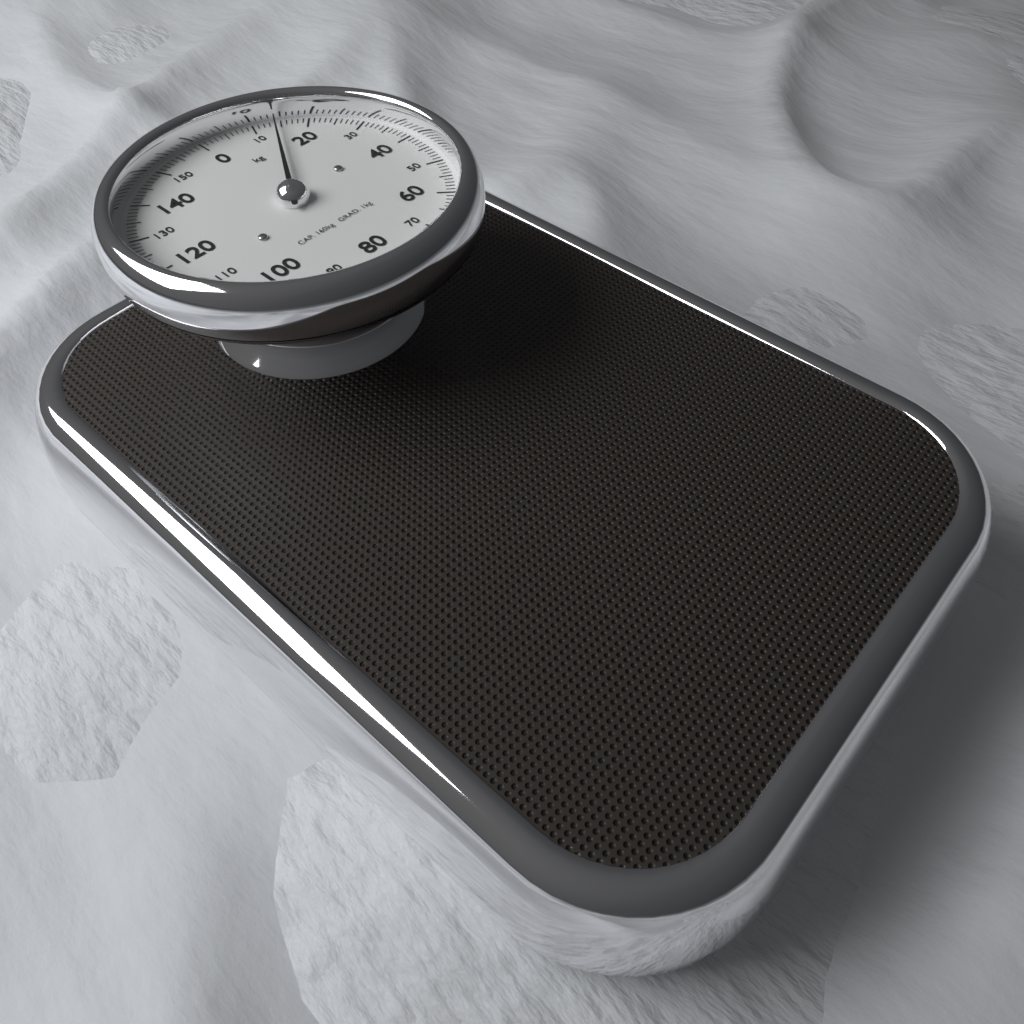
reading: 14 kg
